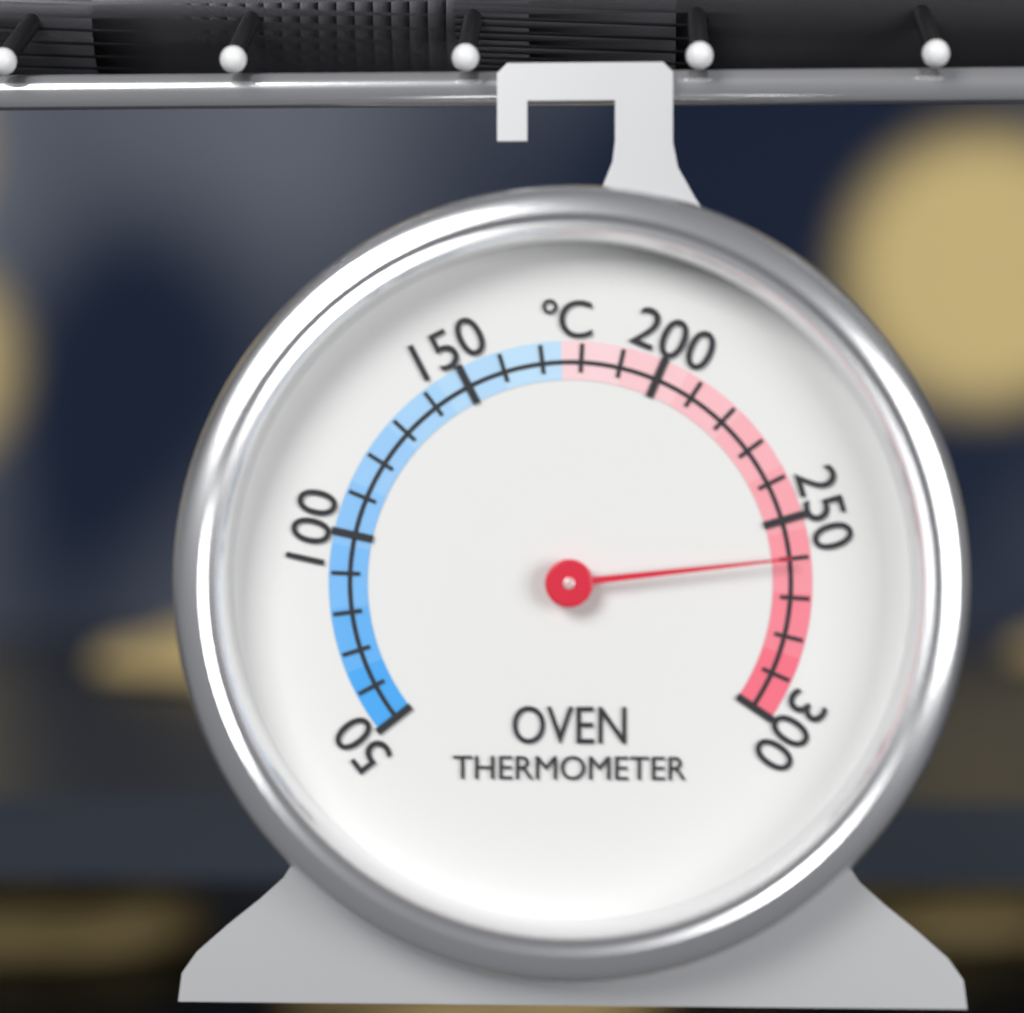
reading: 260 °C
